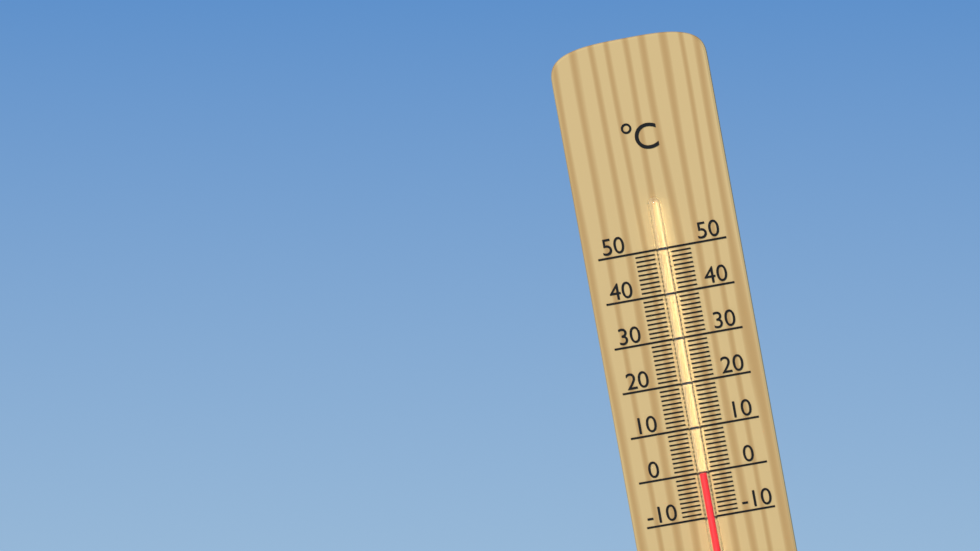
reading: 0 °C
